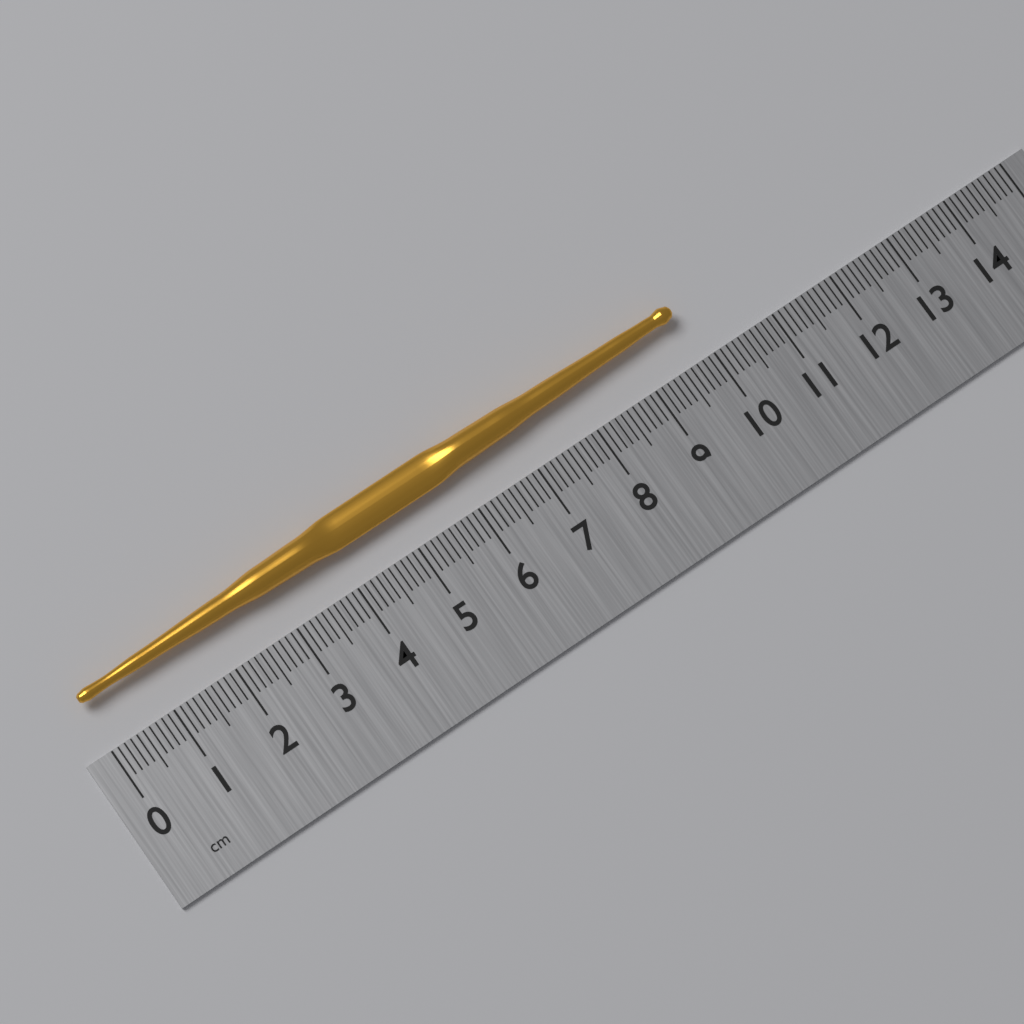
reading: 9.8 cm
